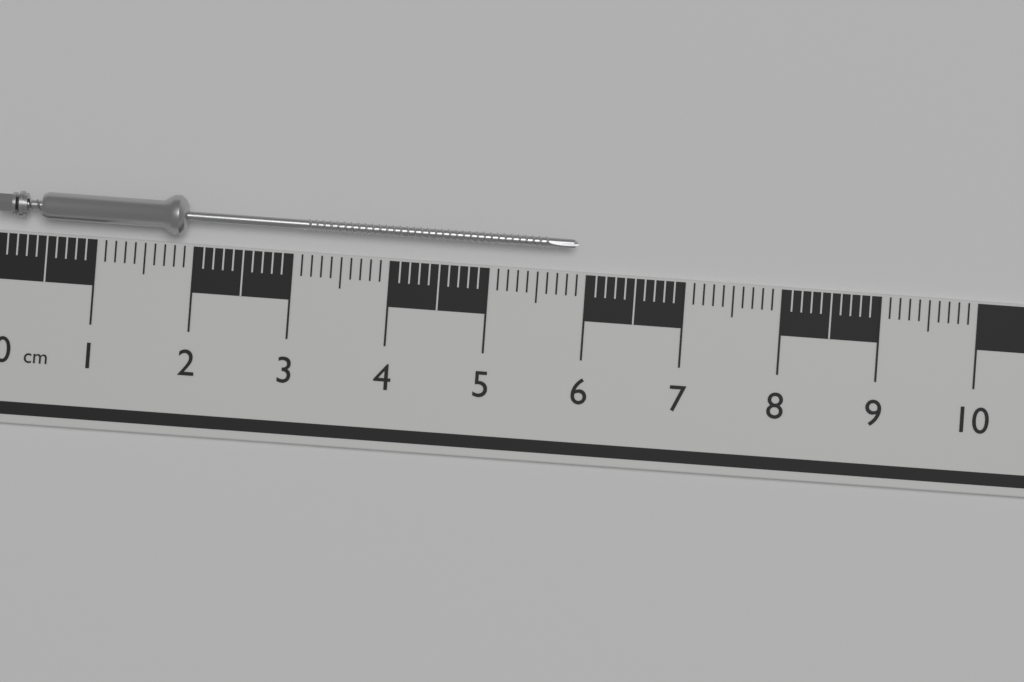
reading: 5.9 cm
